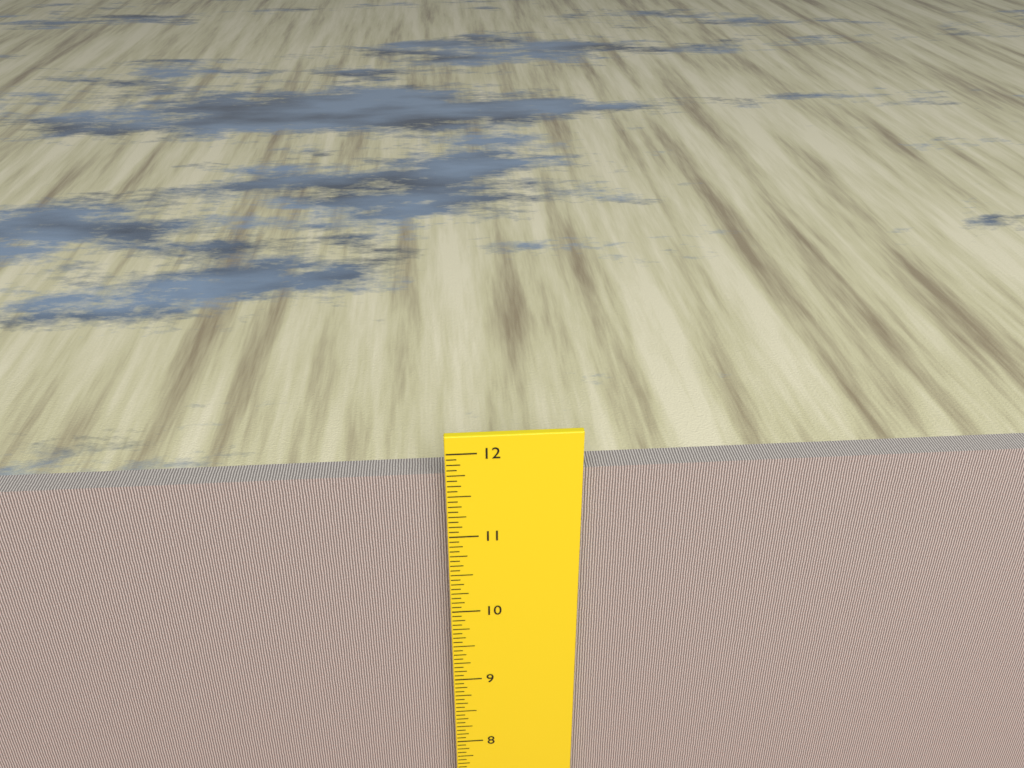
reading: 11.6875 inch
